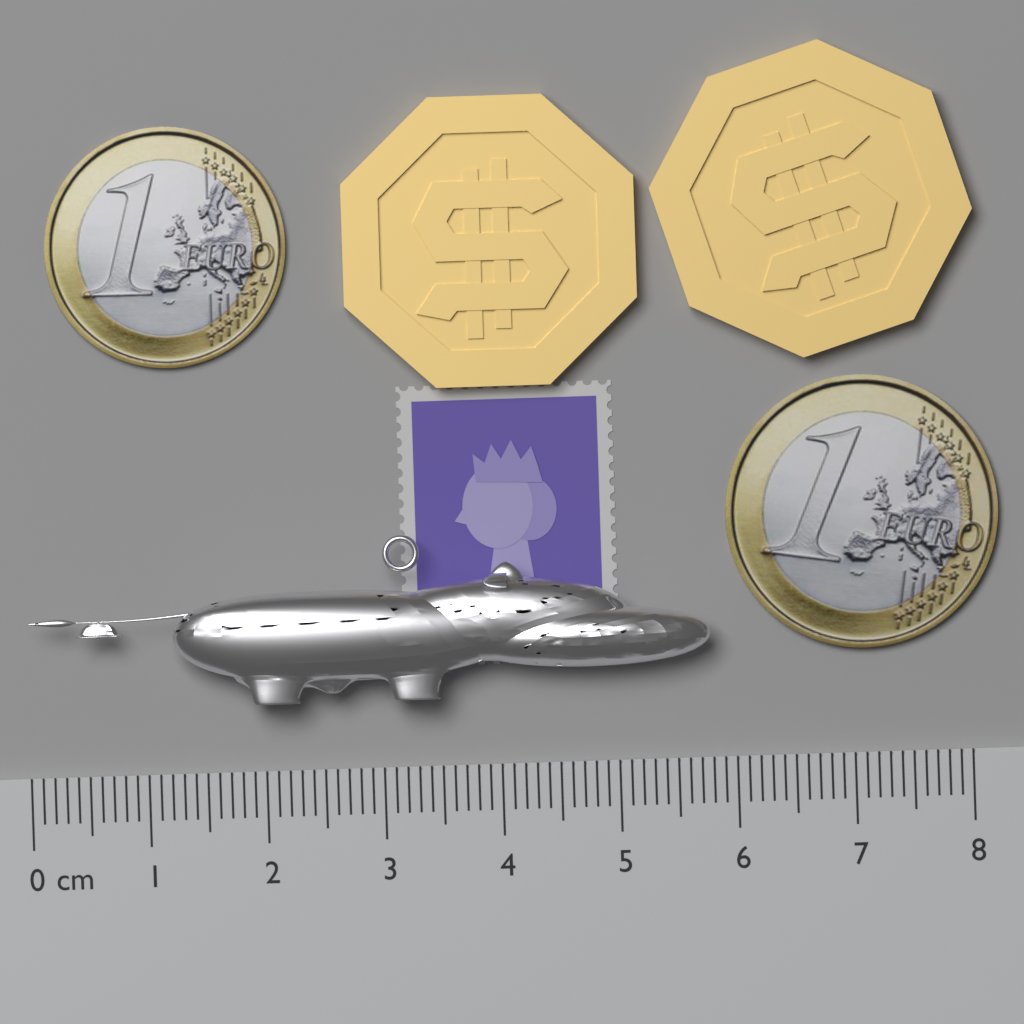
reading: 5.8 cm
